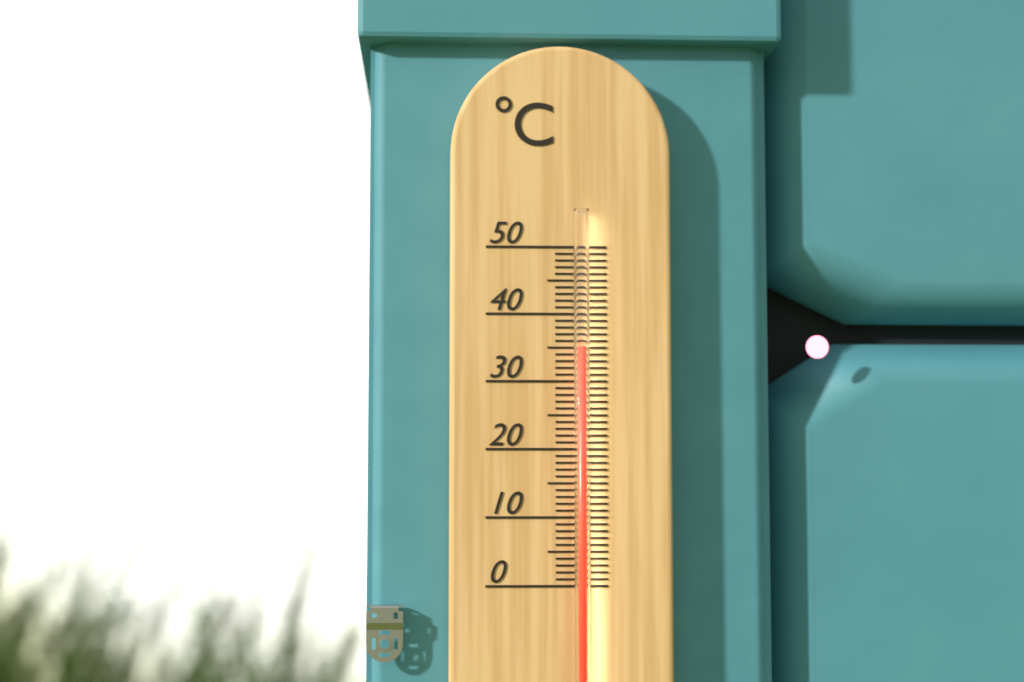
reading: 35 °C
